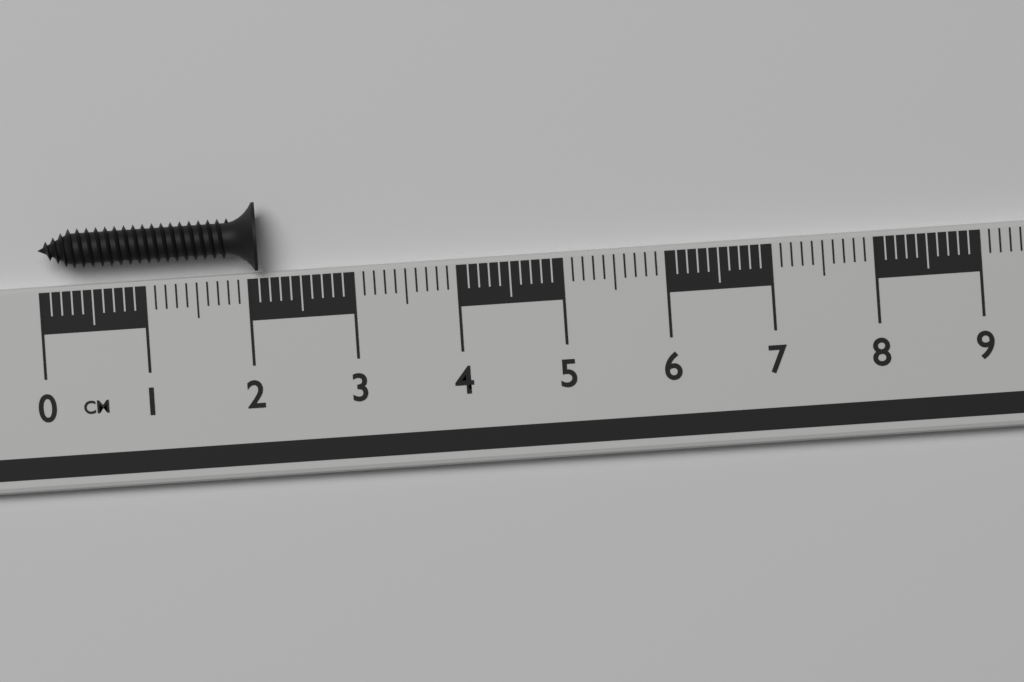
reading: 2.1 cm
